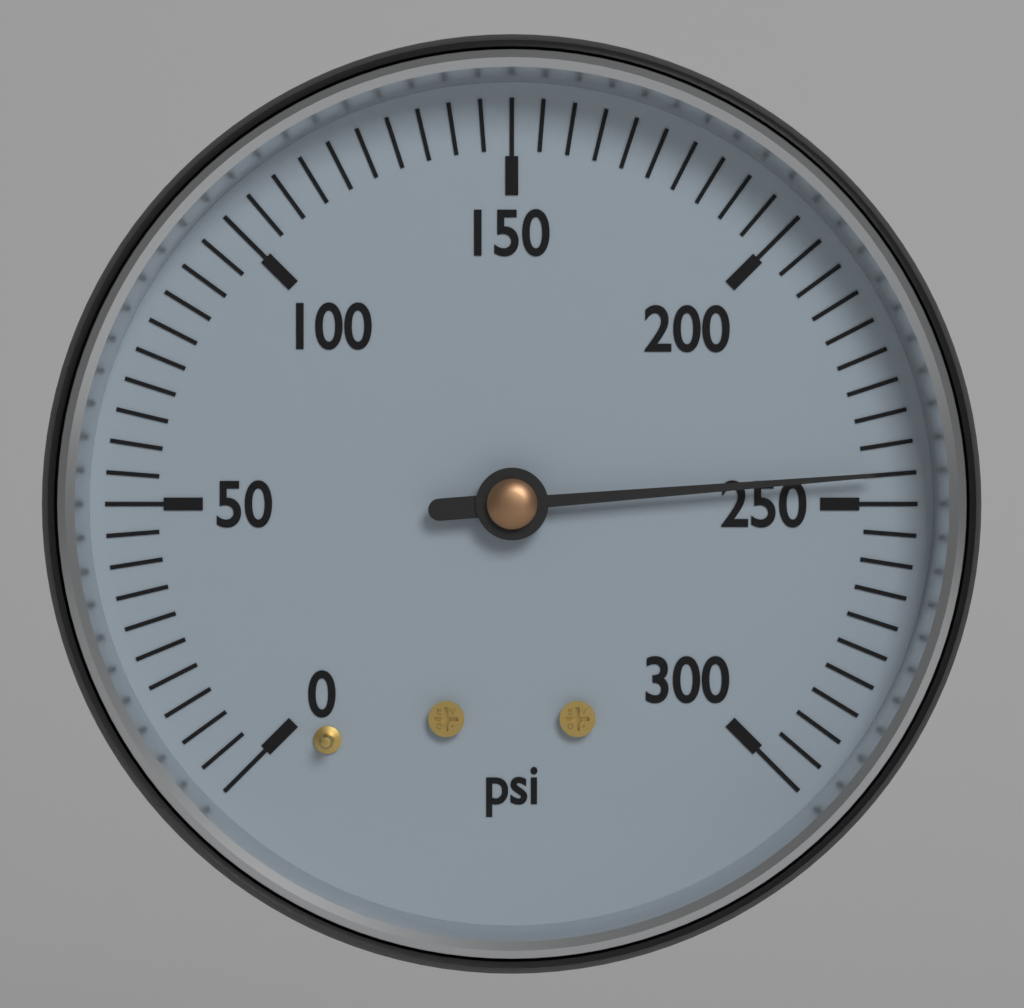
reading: 245 psi
